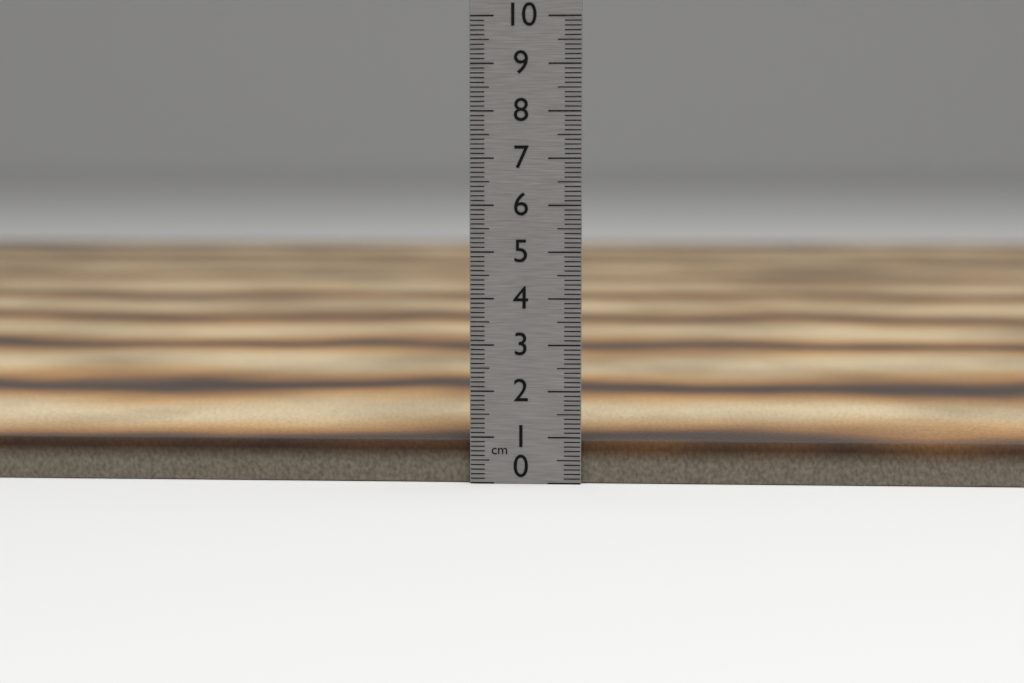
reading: 0.9 cm
